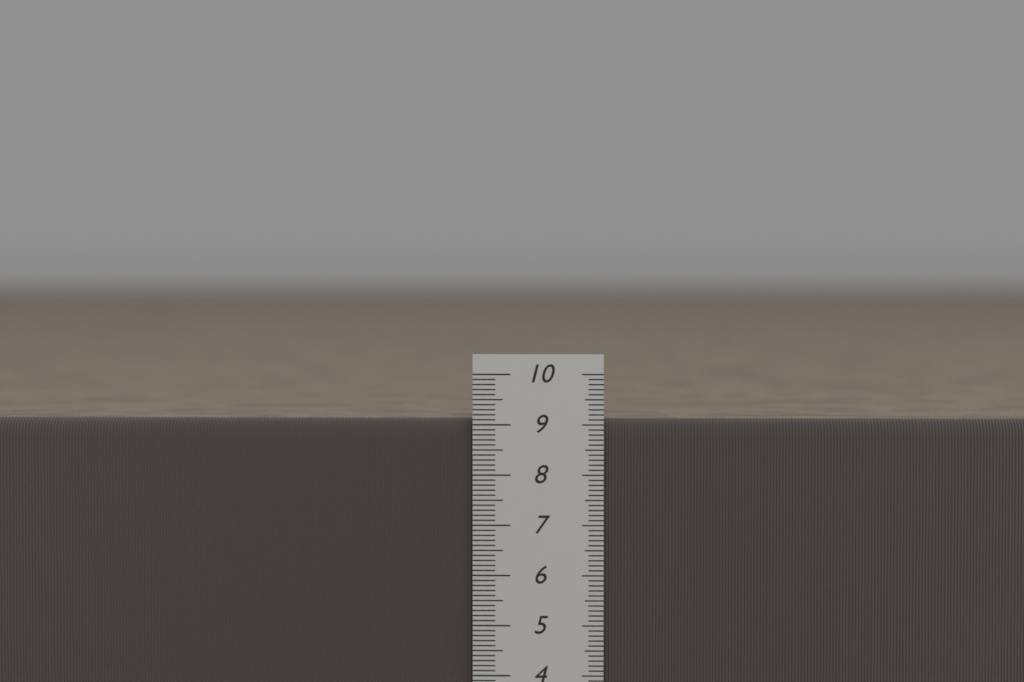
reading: 9.1 cm
